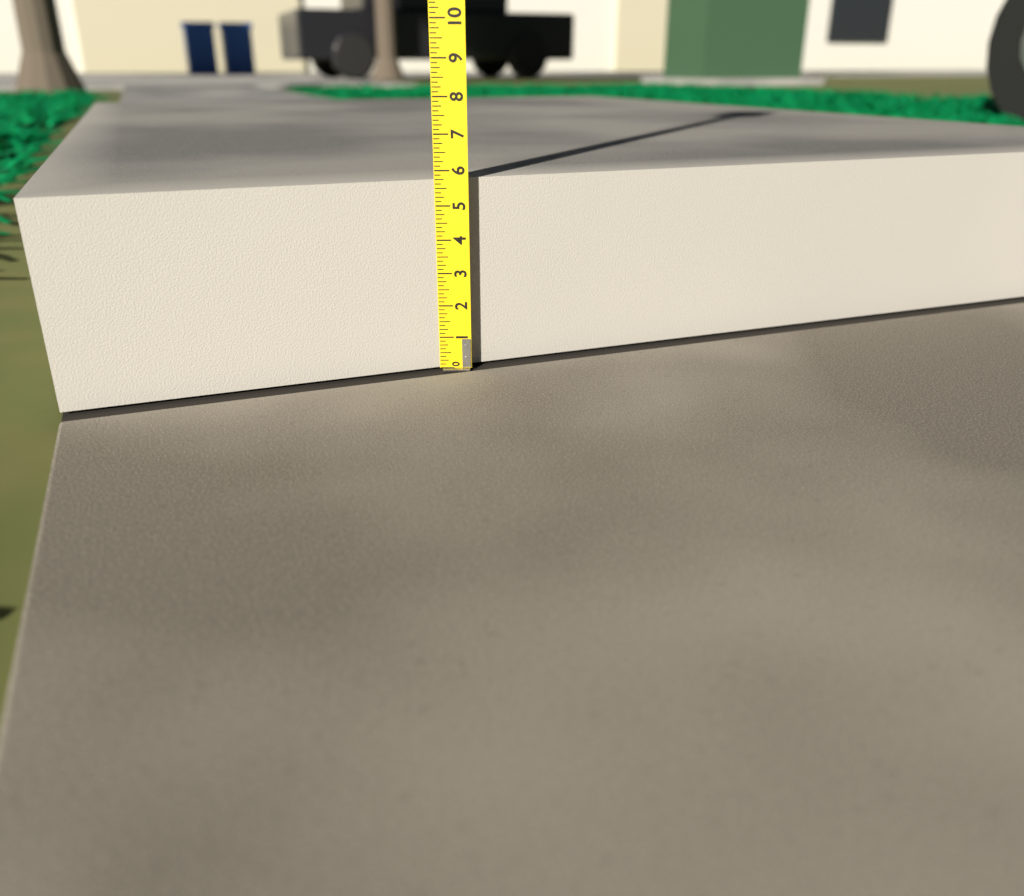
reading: 5.750 (no unit)
